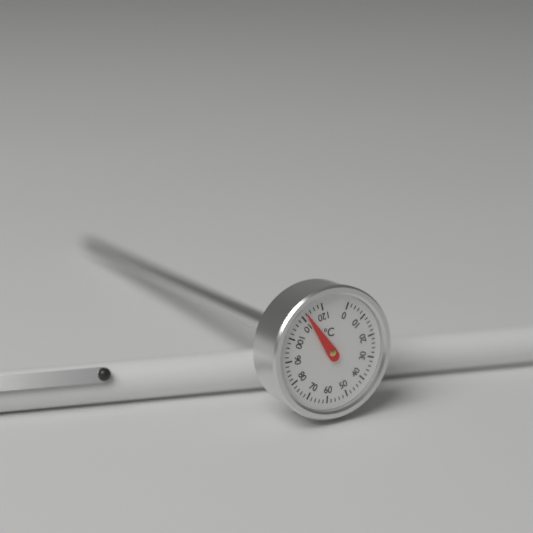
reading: 112 °C
